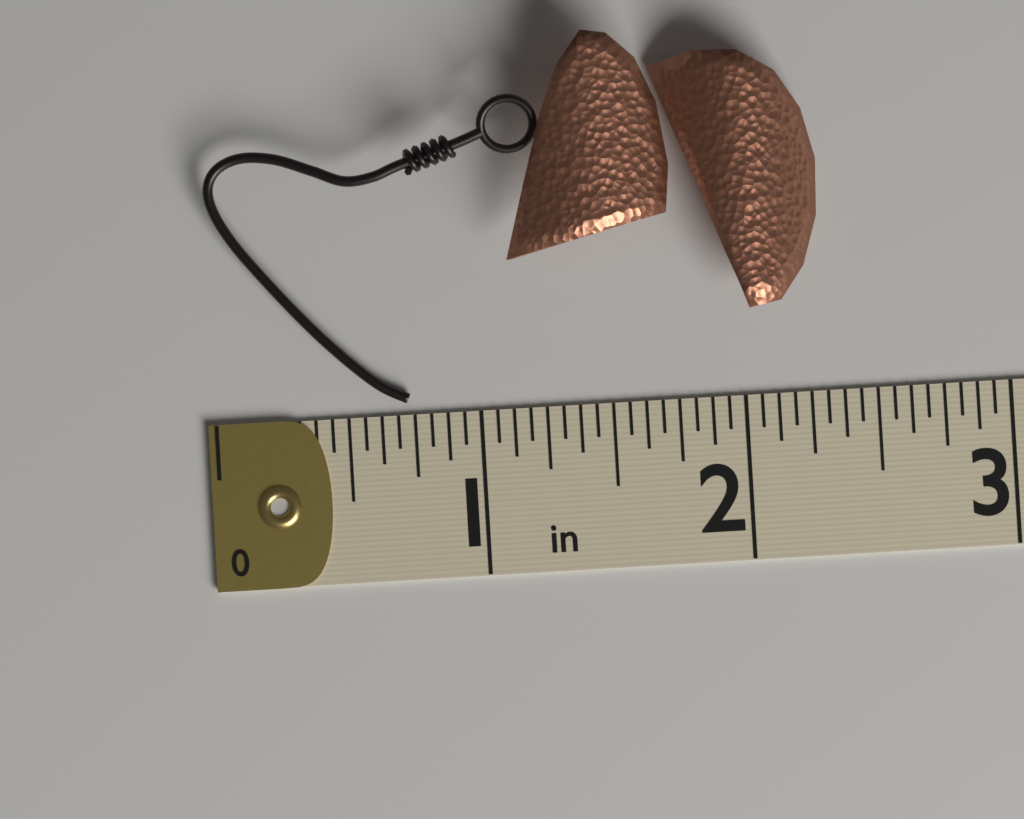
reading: 2.3125 in
